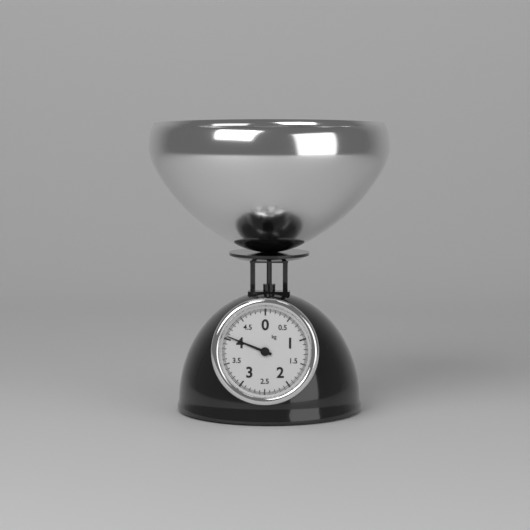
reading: 4.050 kg
